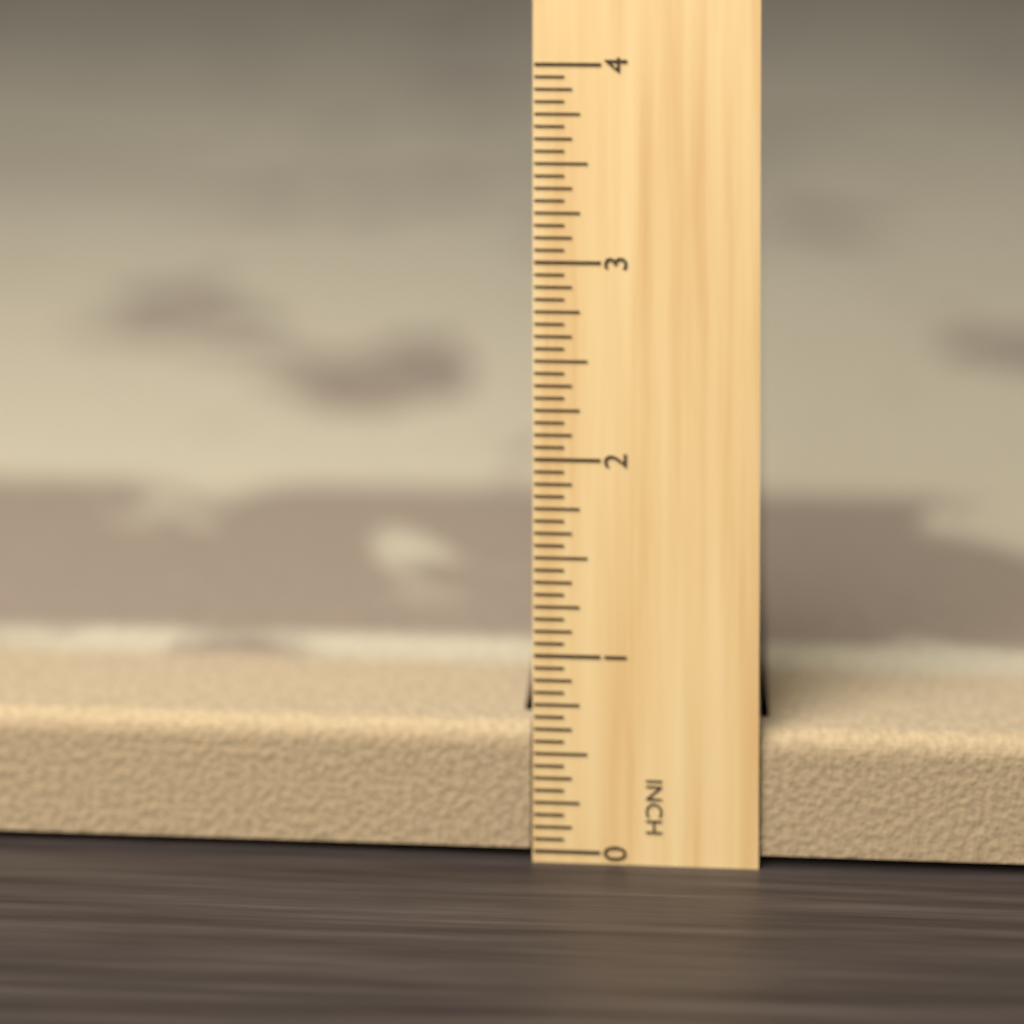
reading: 0.6250 in
